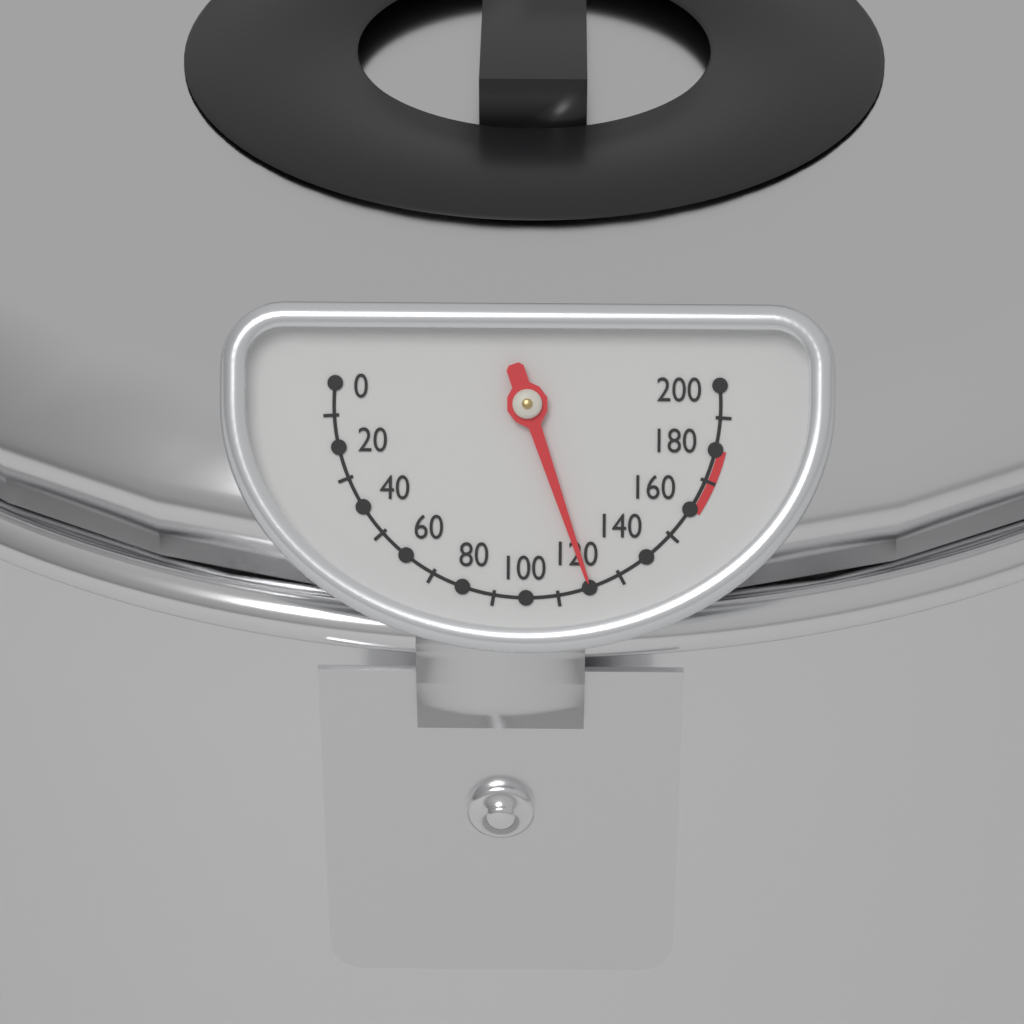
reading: 120 (no unit)
